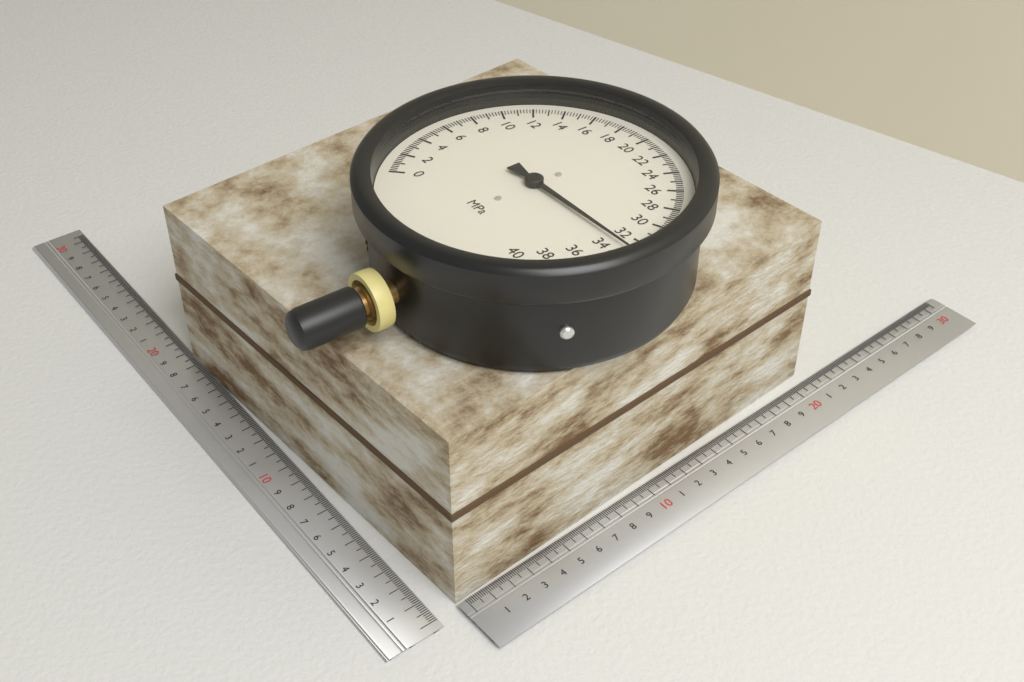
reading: 33.0 MPa
